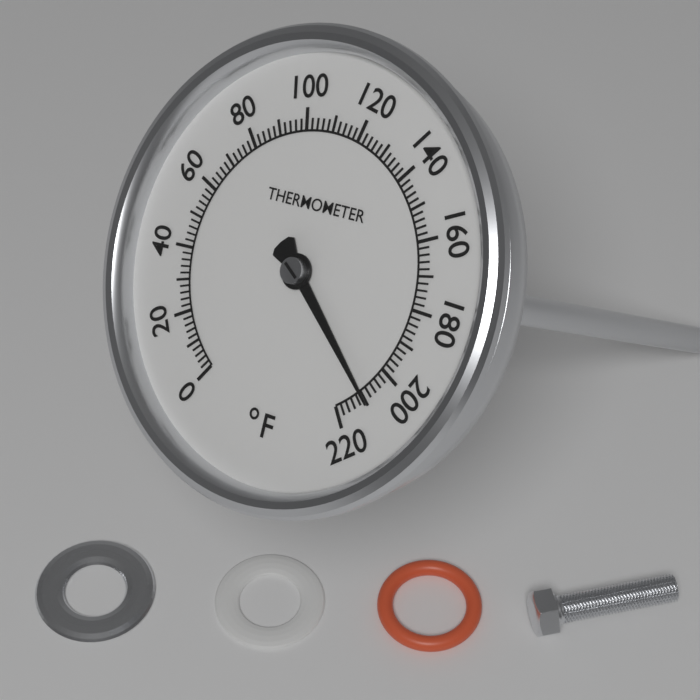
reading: 210 °F
